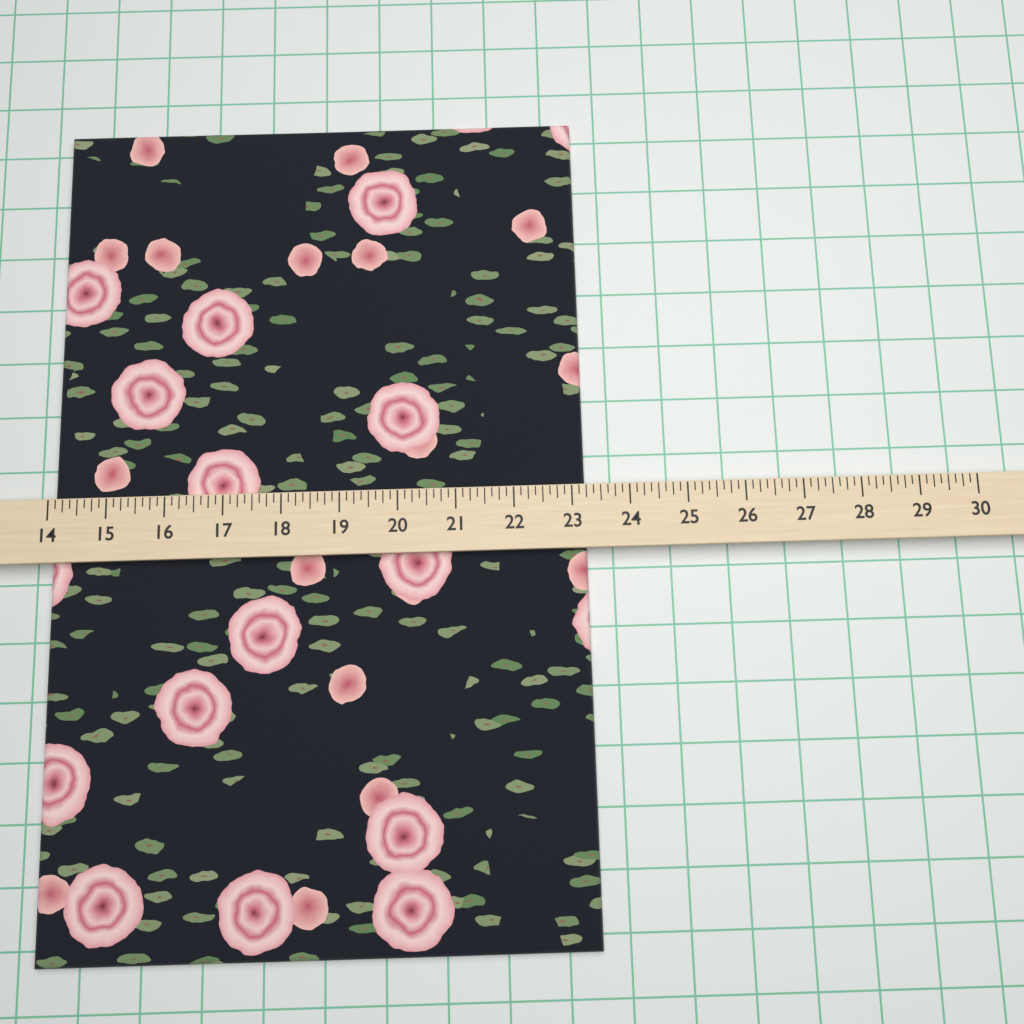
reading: 23.250 (no unit)
